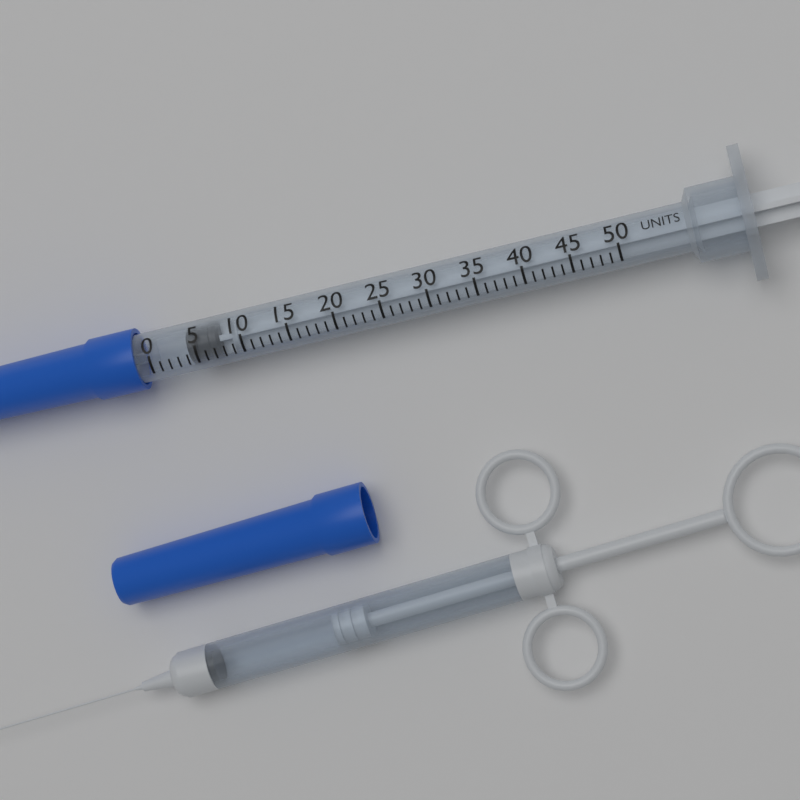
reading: 4 units
